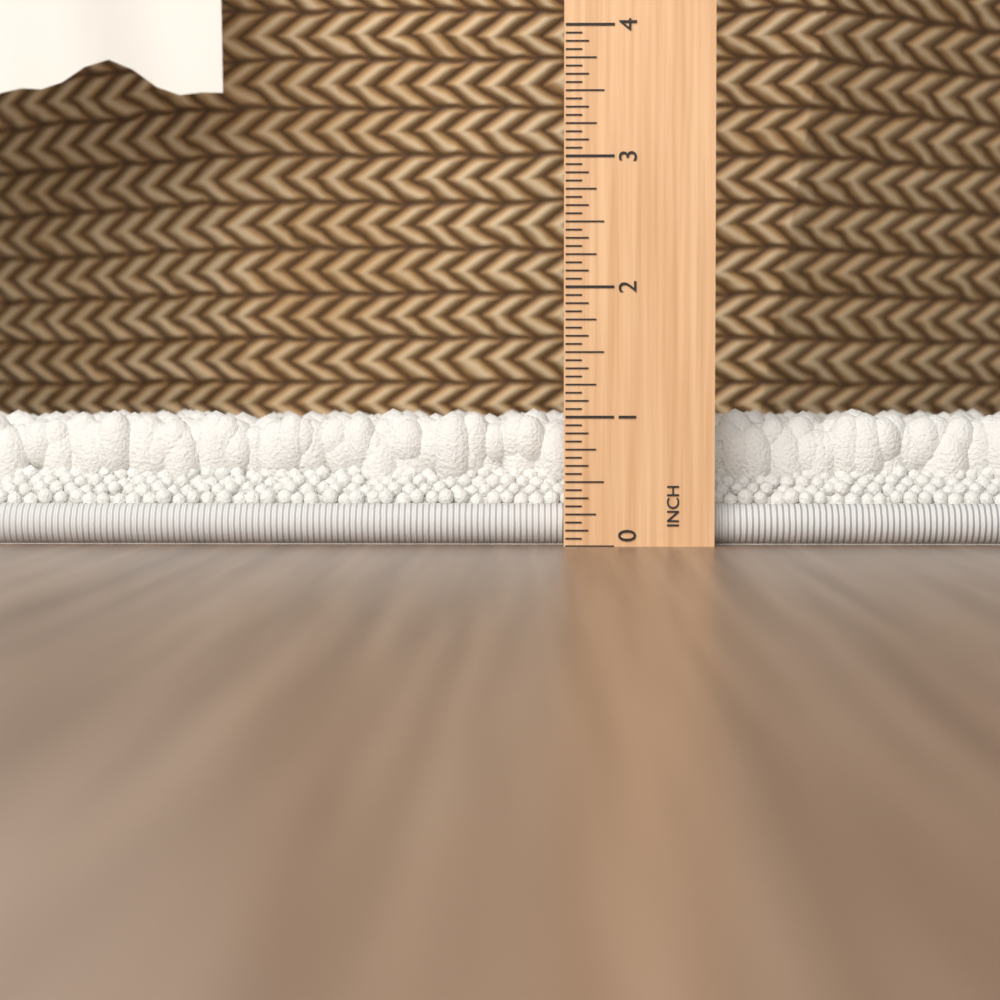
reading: 1.0625 in
